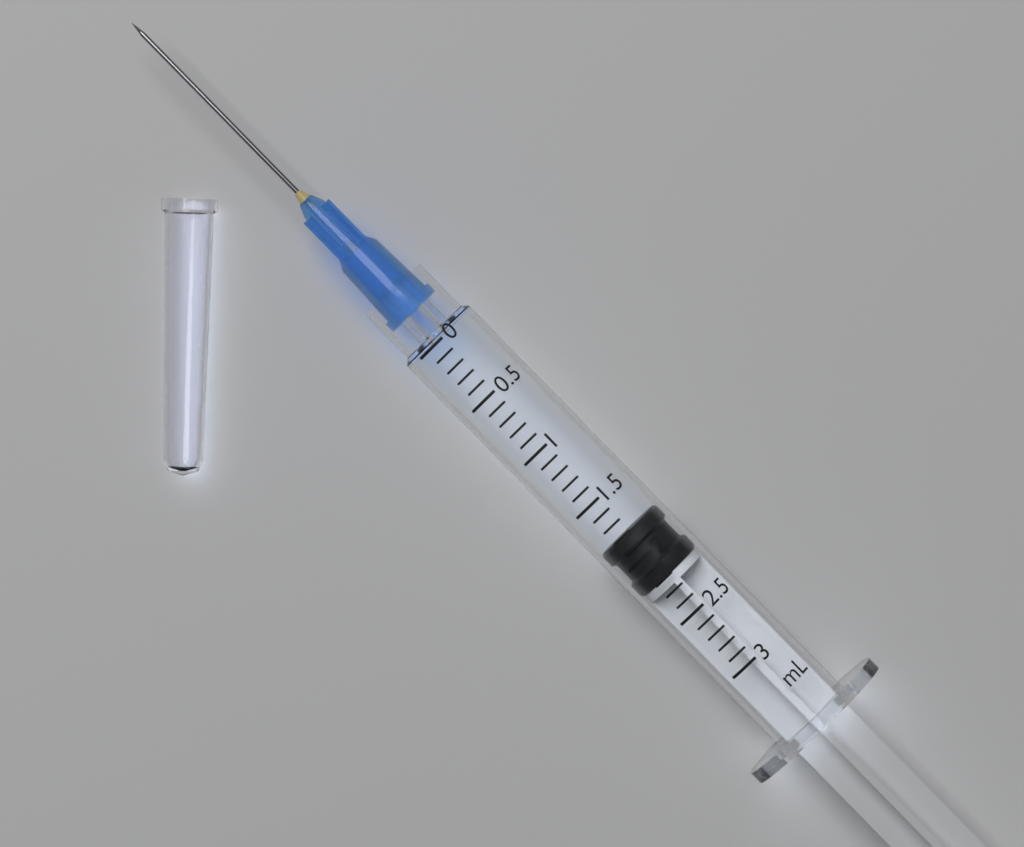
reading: 1.8 mL
